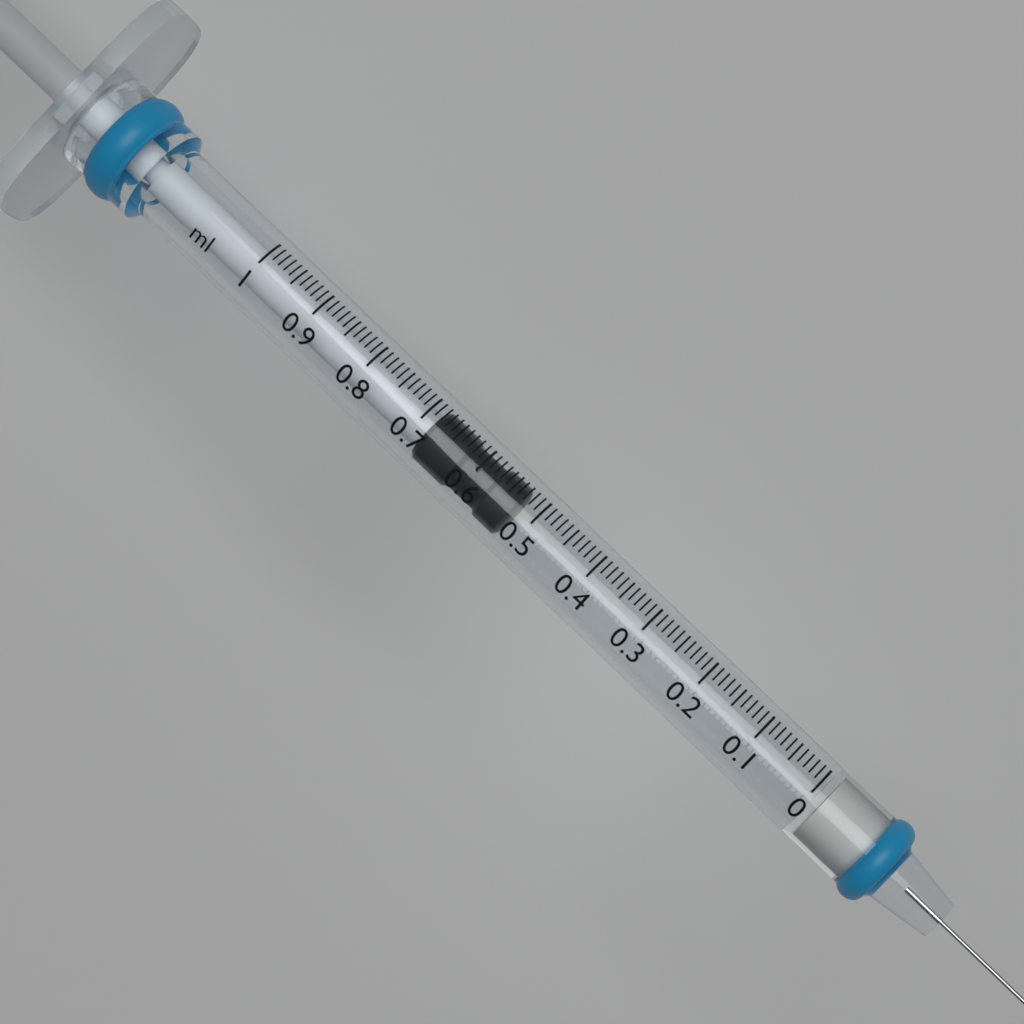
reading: 0.53 ml
